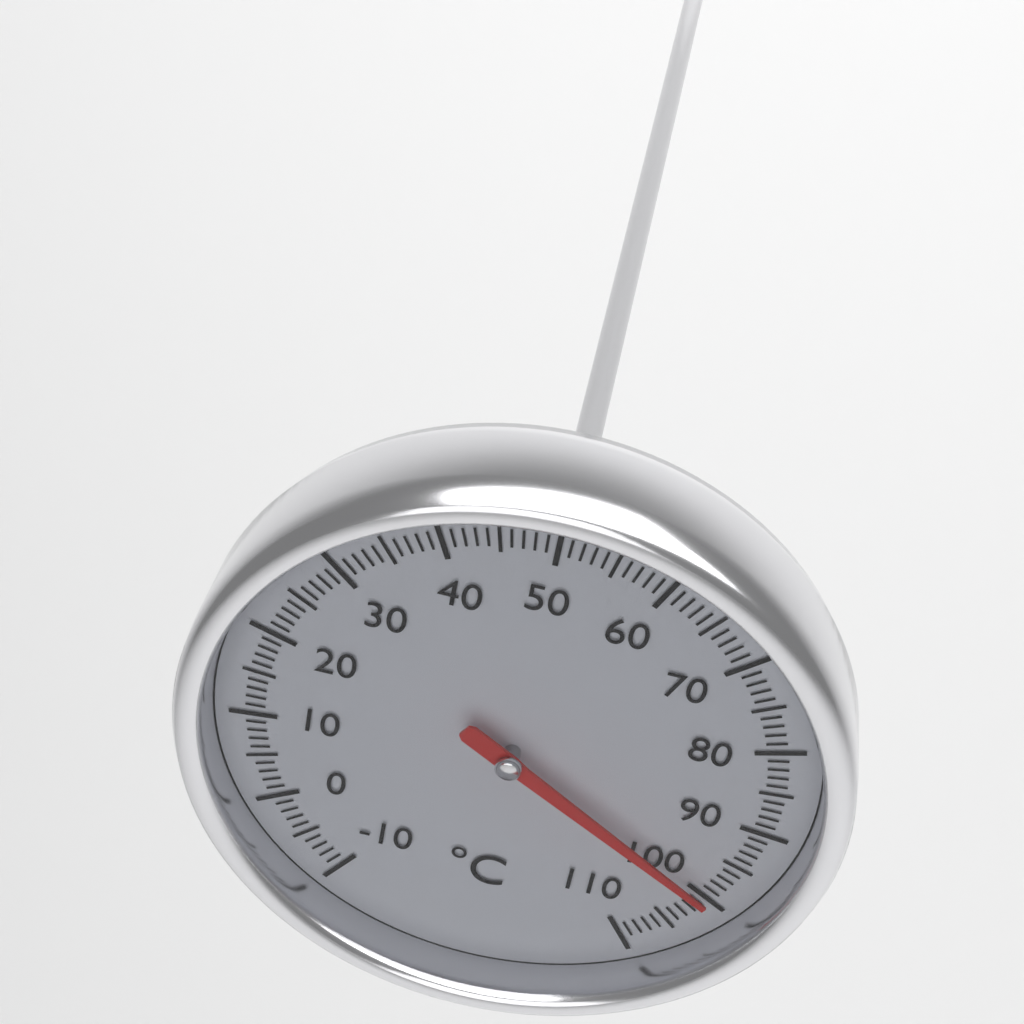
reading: 100 °C
